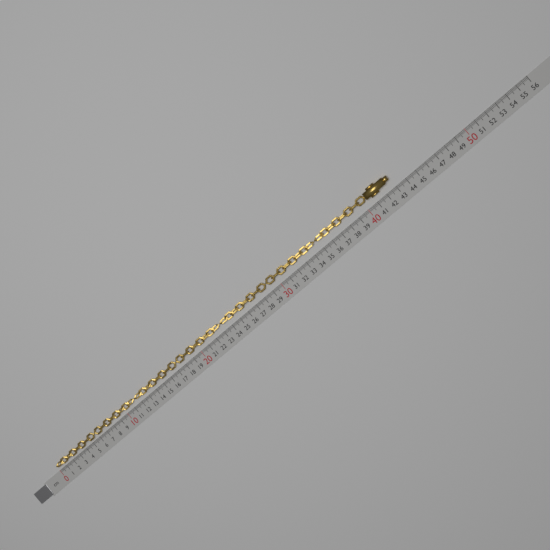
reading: 42.9 cm
